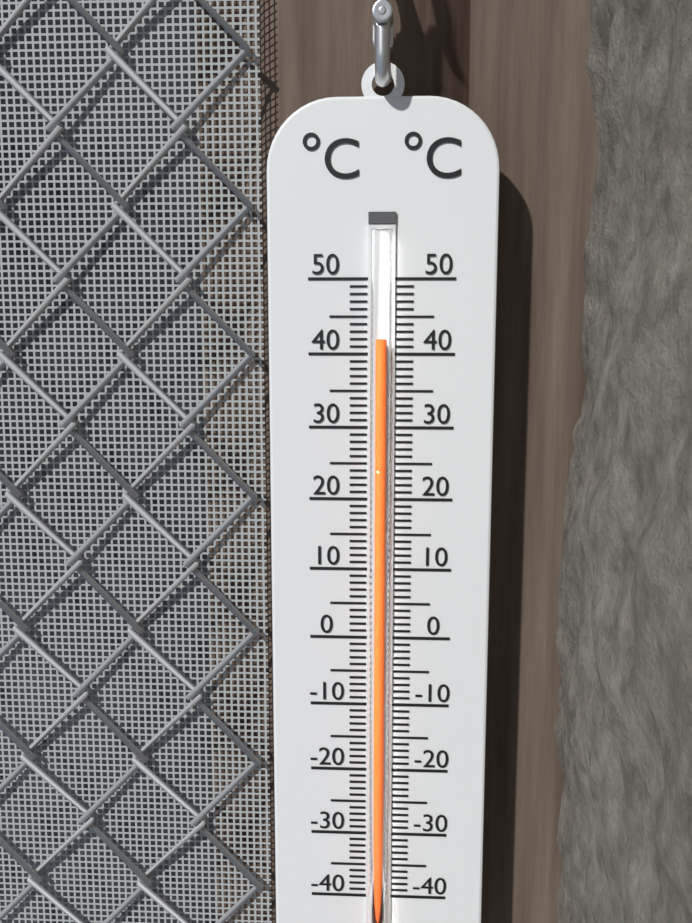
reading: 42 °C
